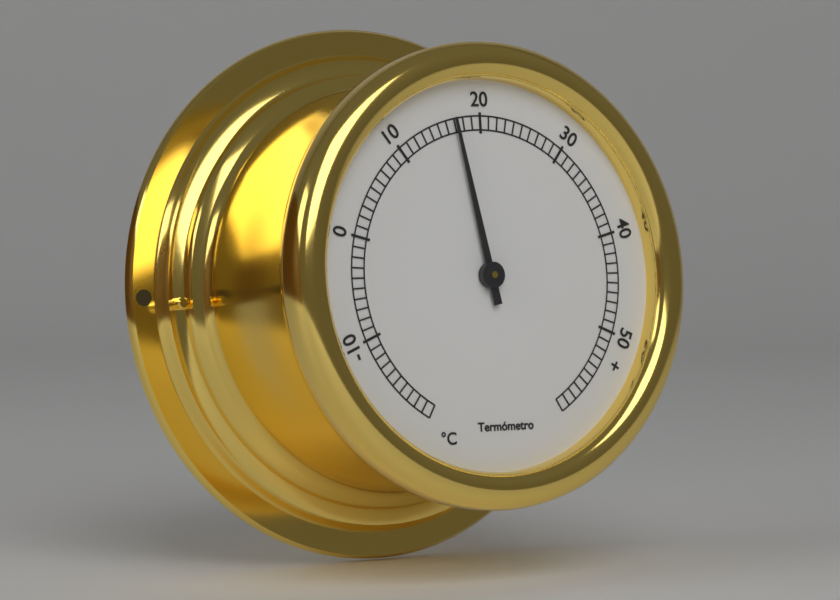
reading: 17 °C
